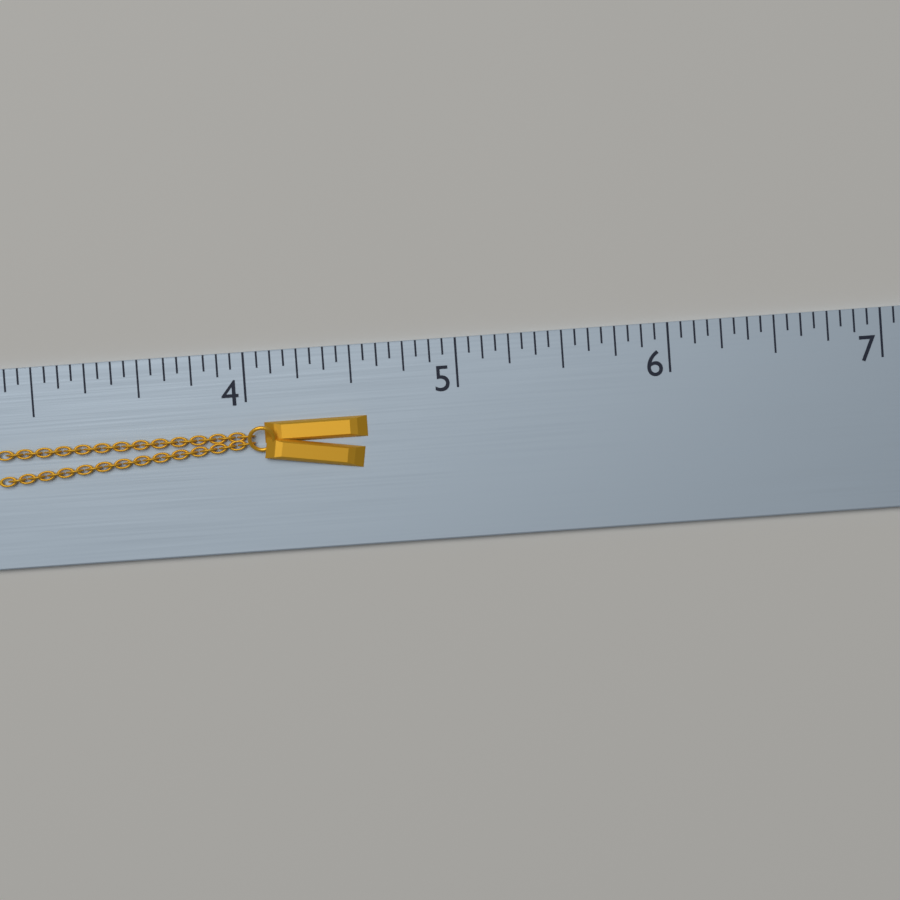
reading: 4.5625 (no unit)
